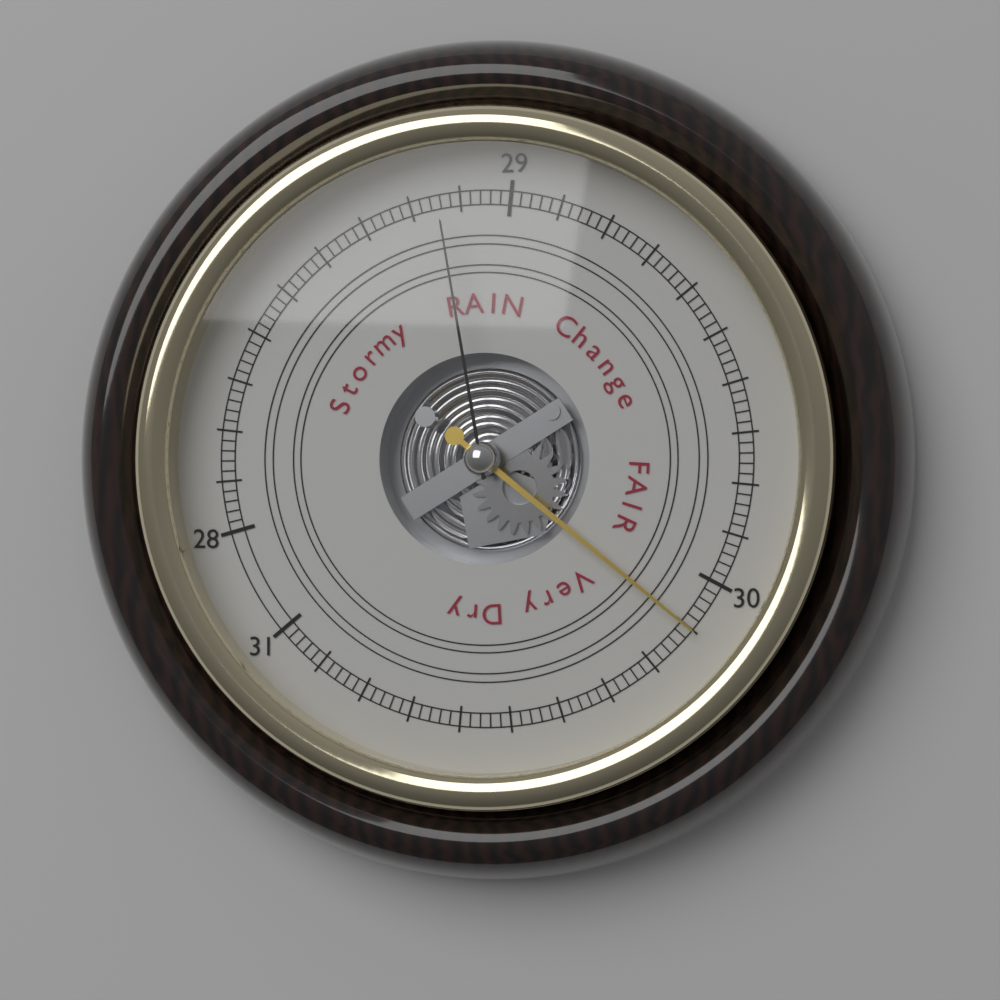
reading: 30.10 (no unit)
